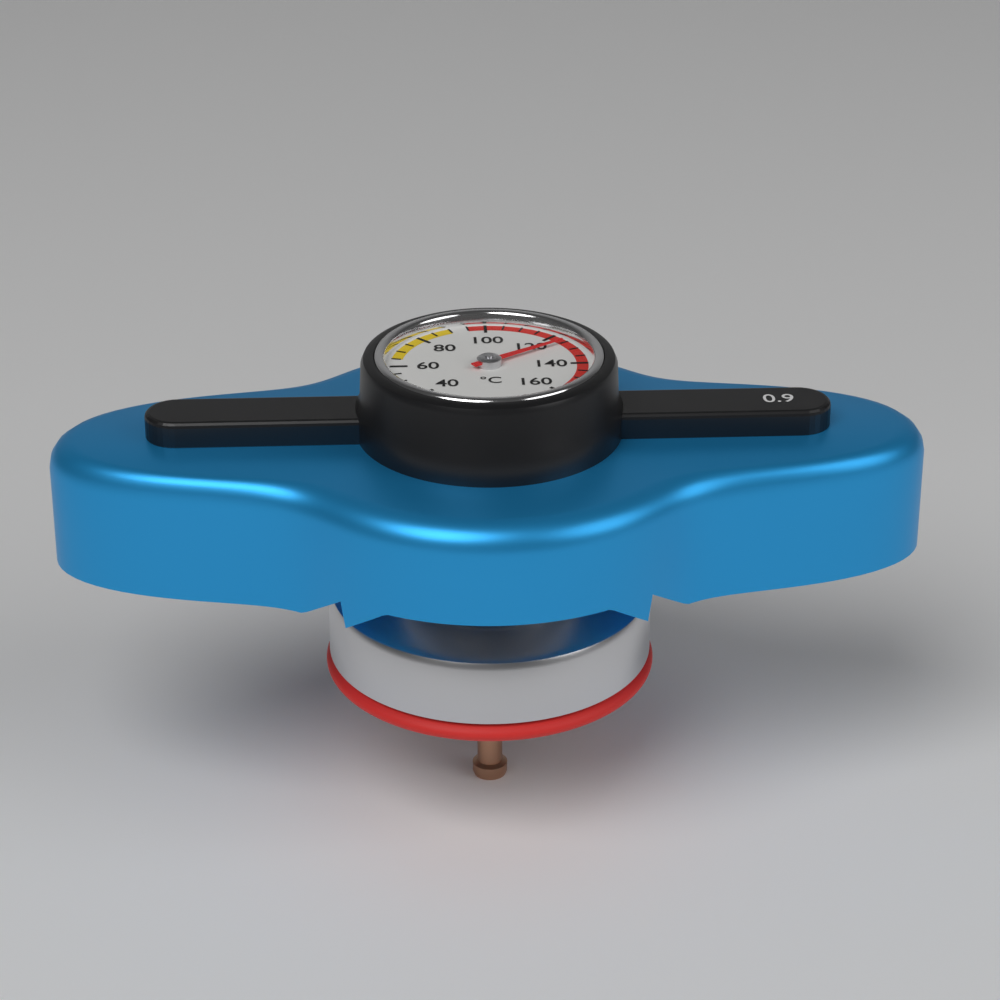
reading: 125 °C
